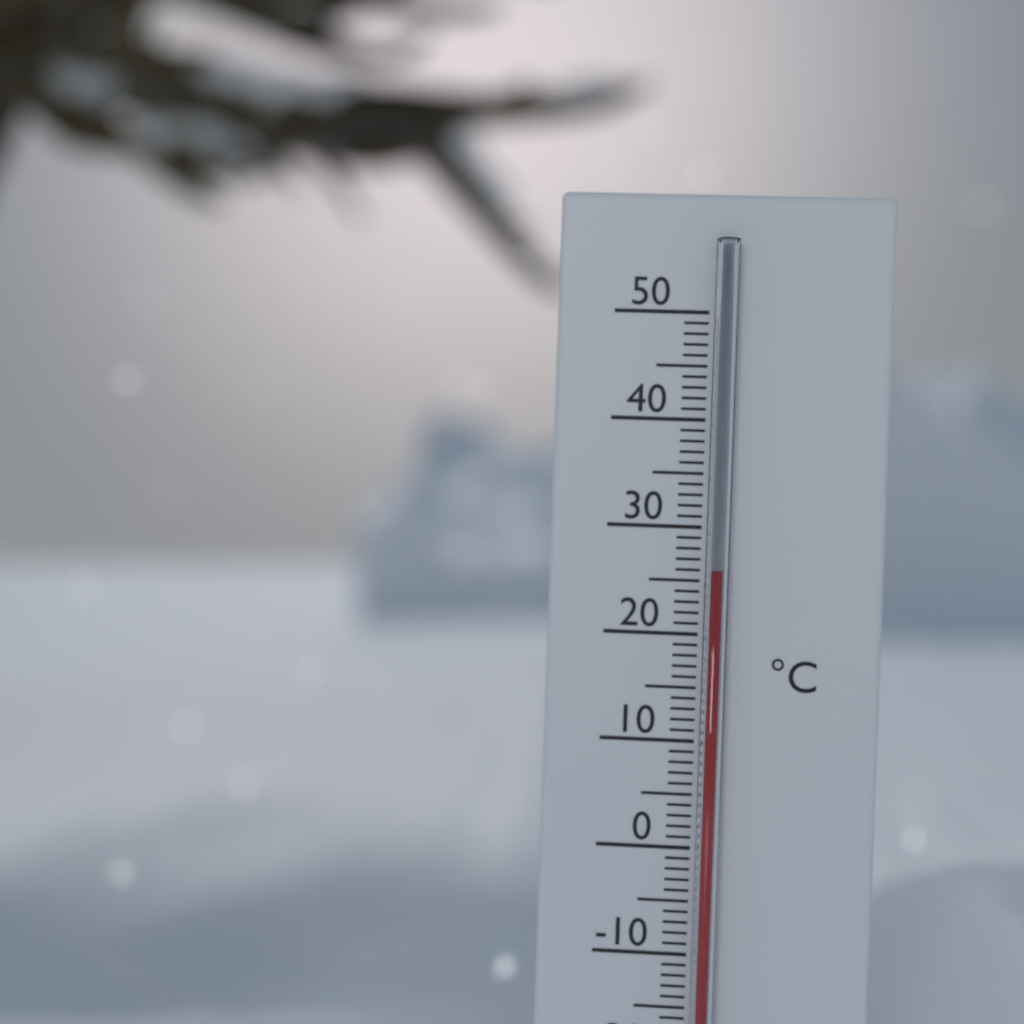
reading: 26 °C
